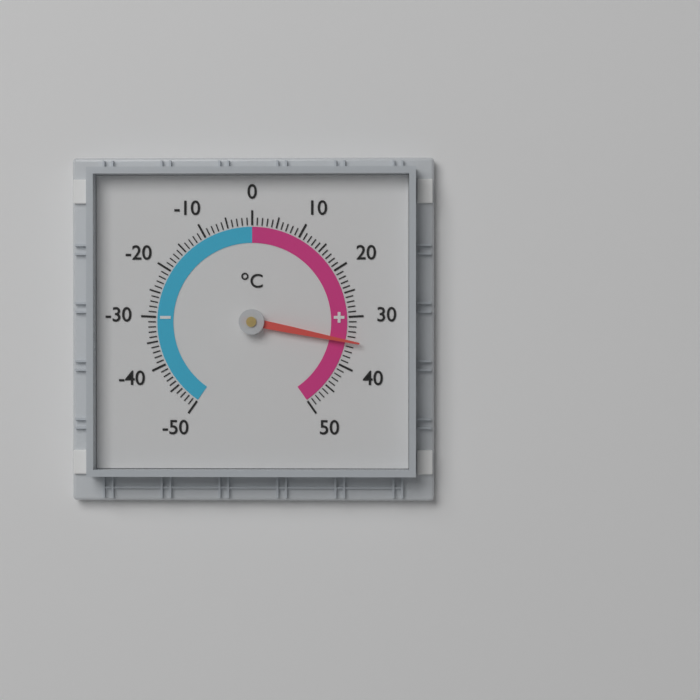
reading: 35 °C
